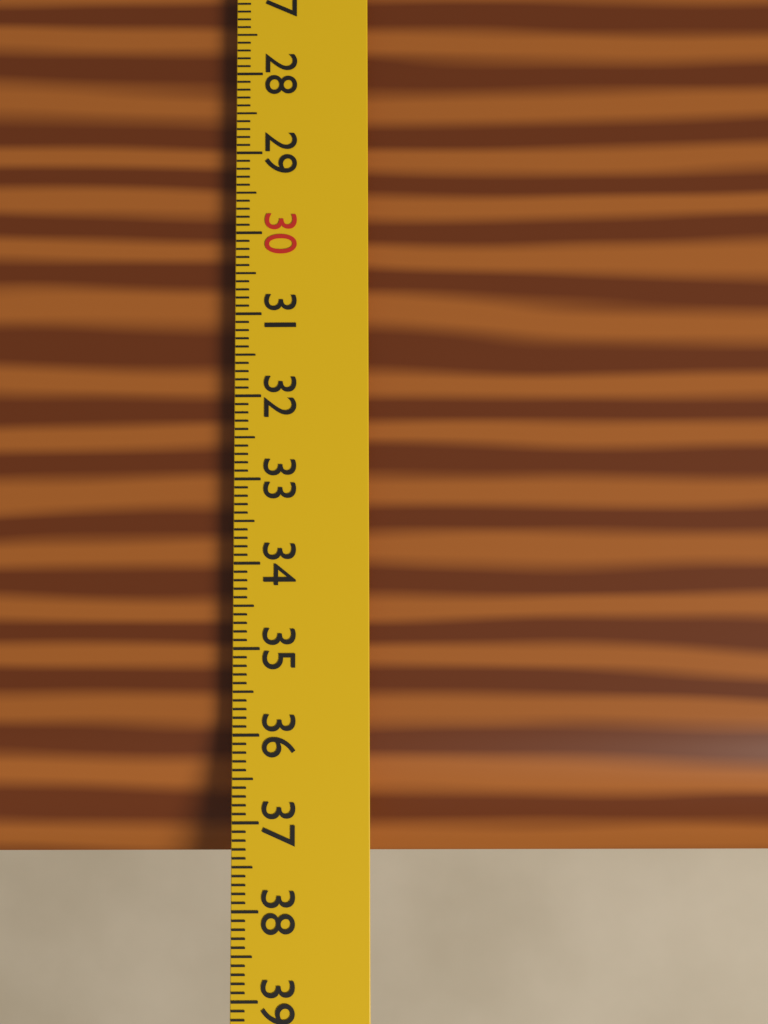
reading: 37.5 cm
